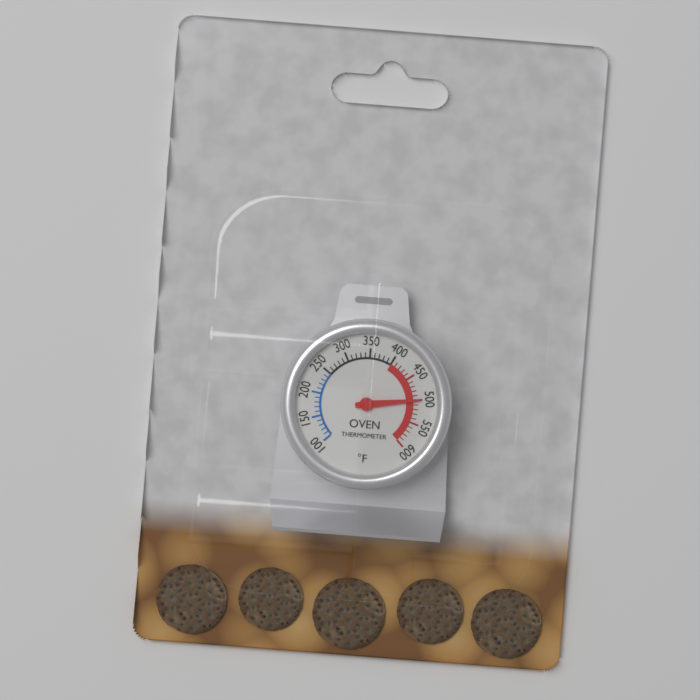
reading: 500 °F
